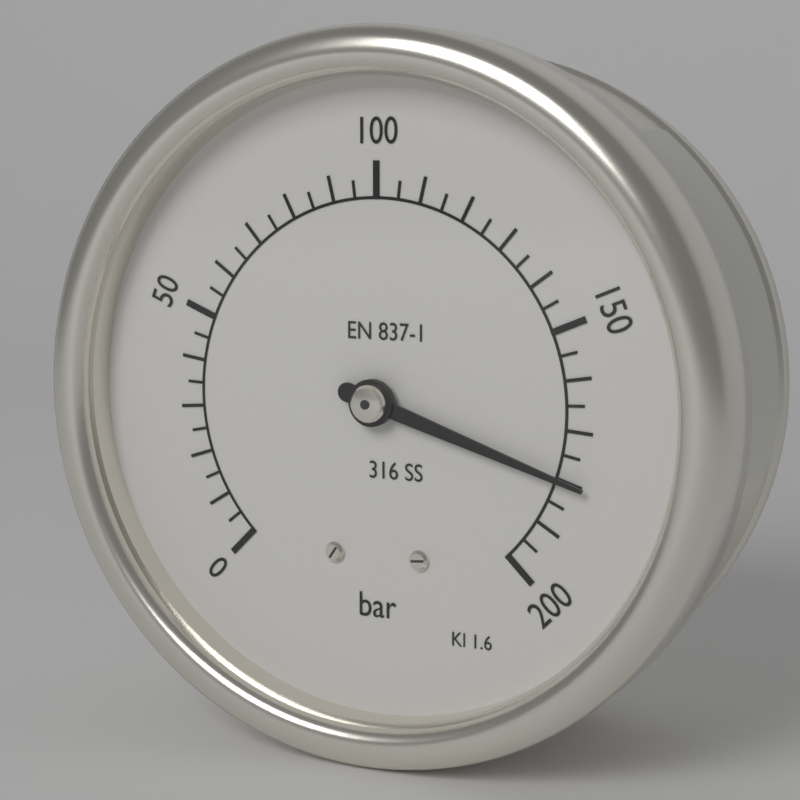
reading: 180 bar
